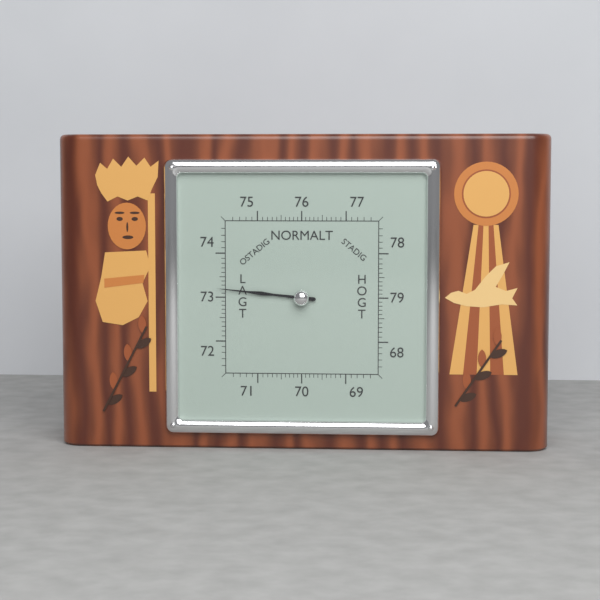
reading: 73.2 (no unit)
